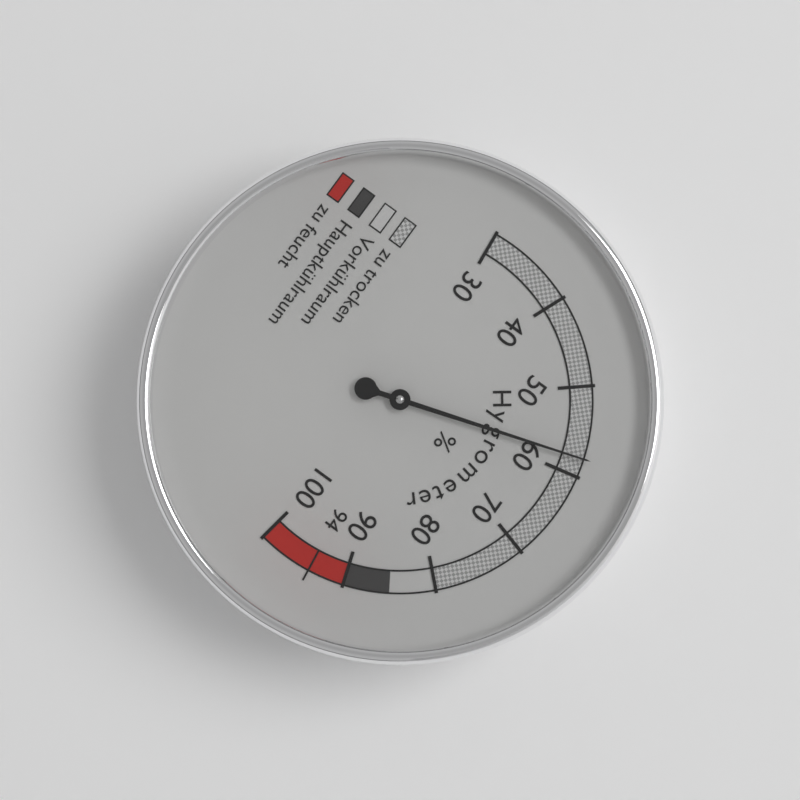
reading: 58 %
